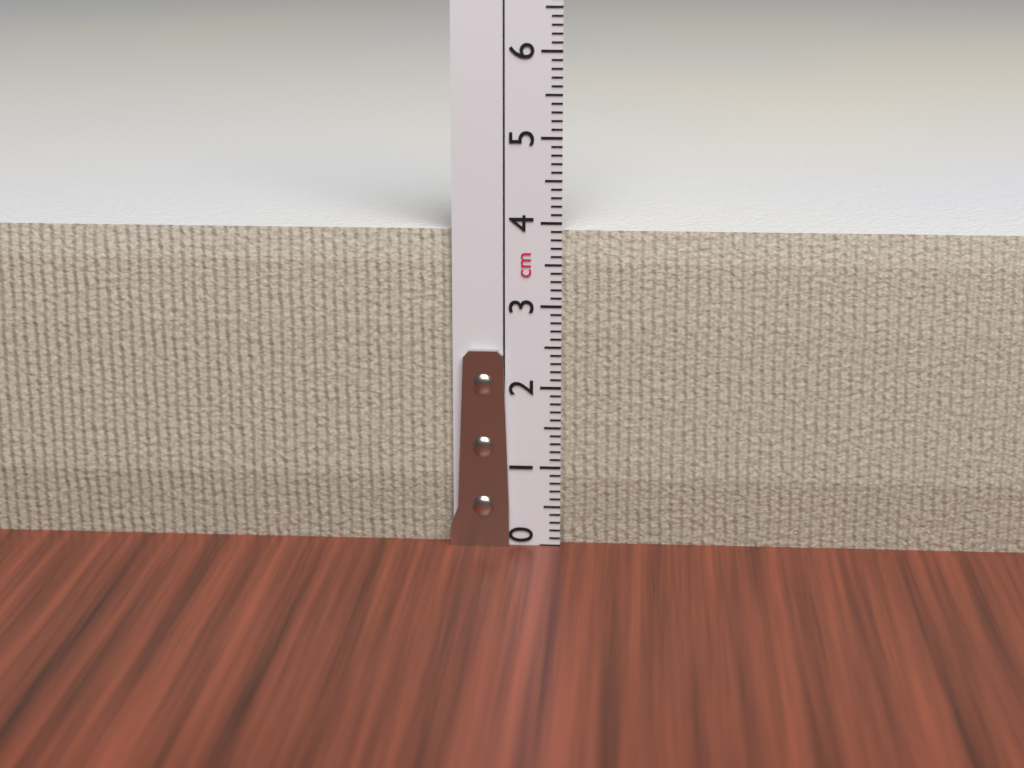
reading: 3.9 cm
